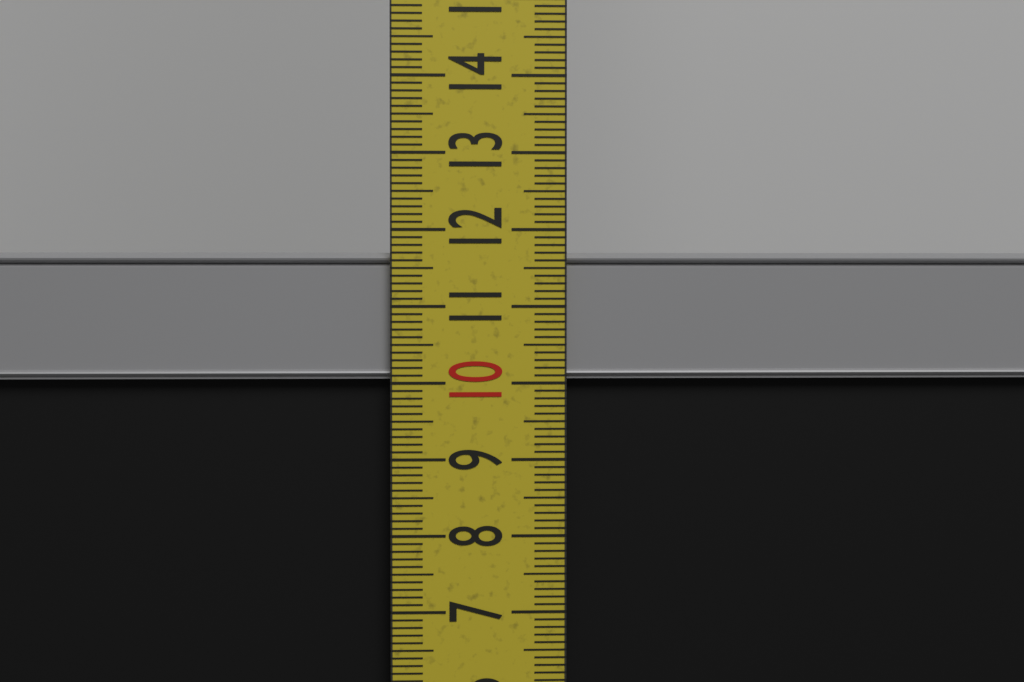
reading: 11.7 cm
